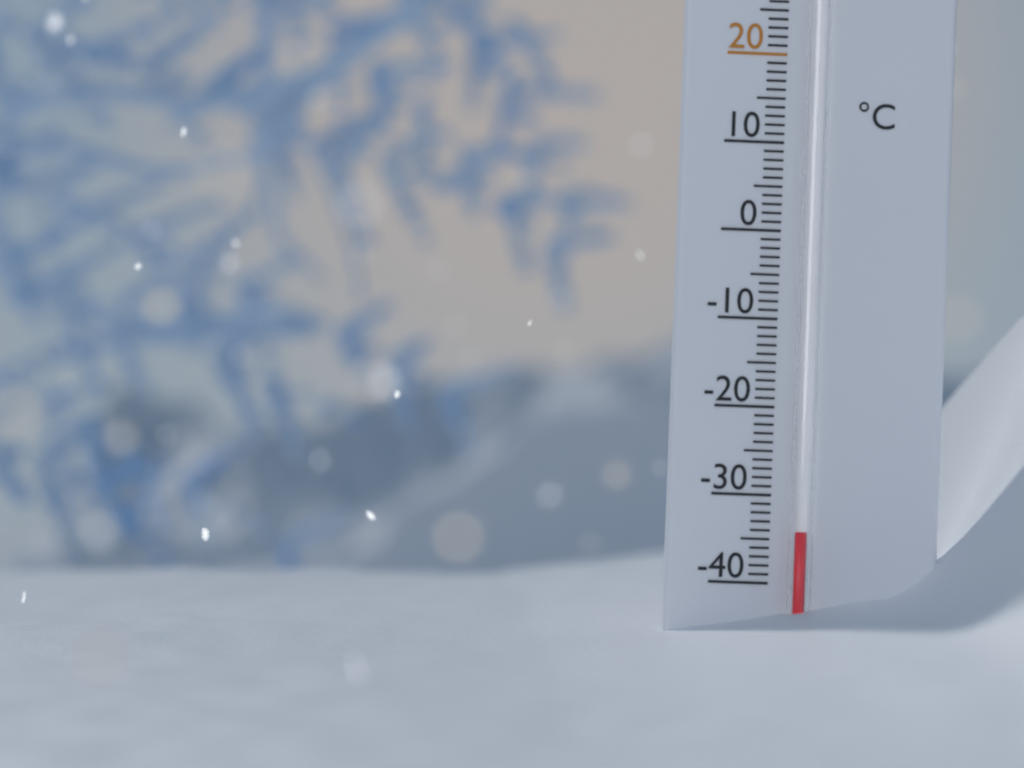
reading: -34 °C
